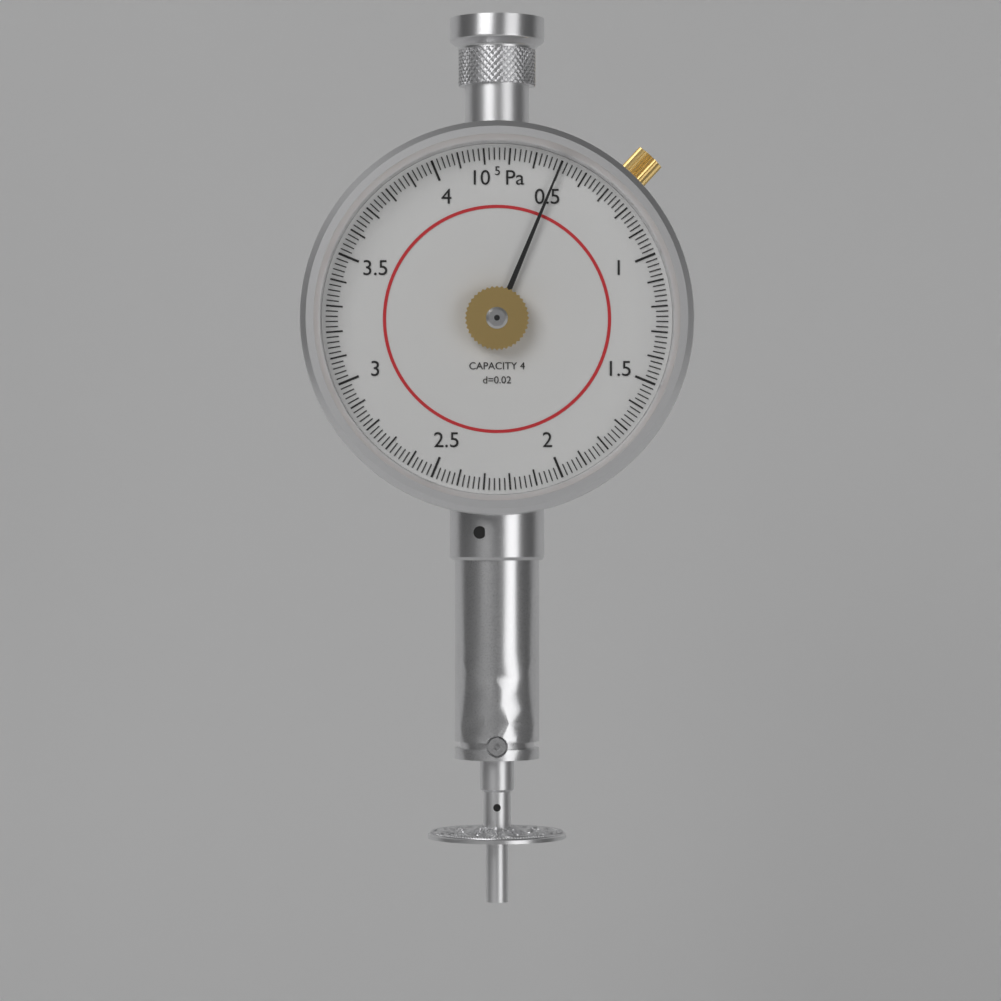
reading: 50000 Pa
